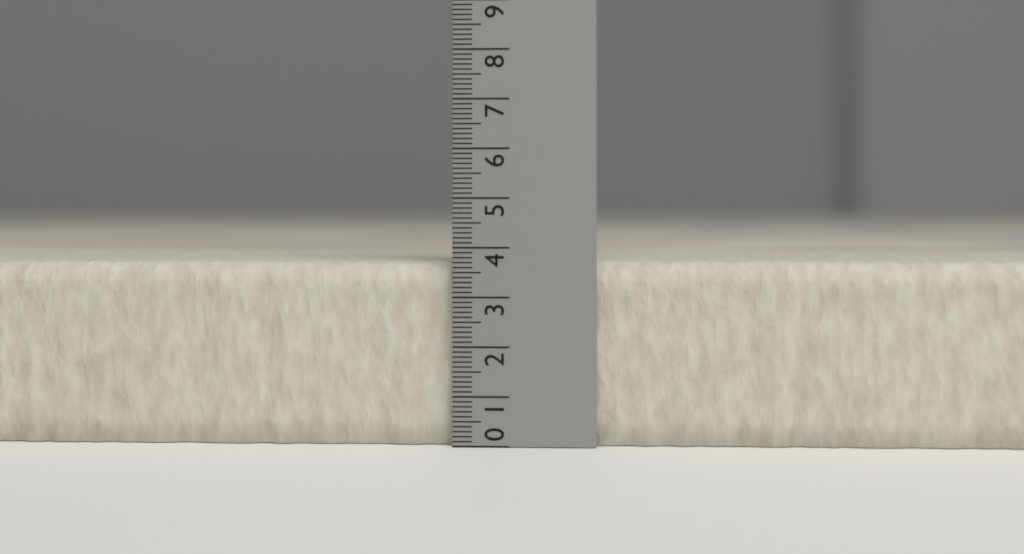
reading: 3.7 (no unit)
